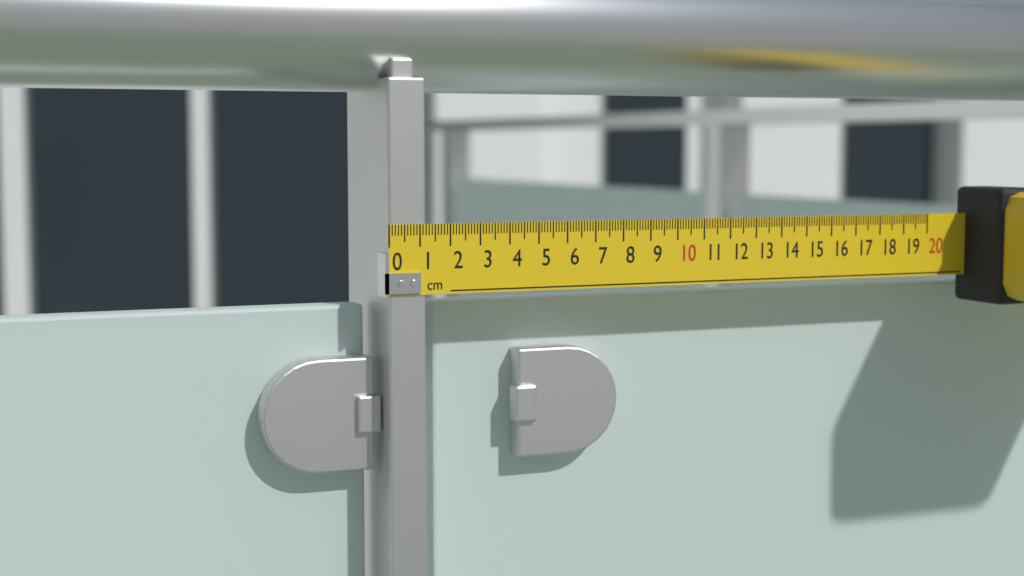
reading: 1.2 cm
